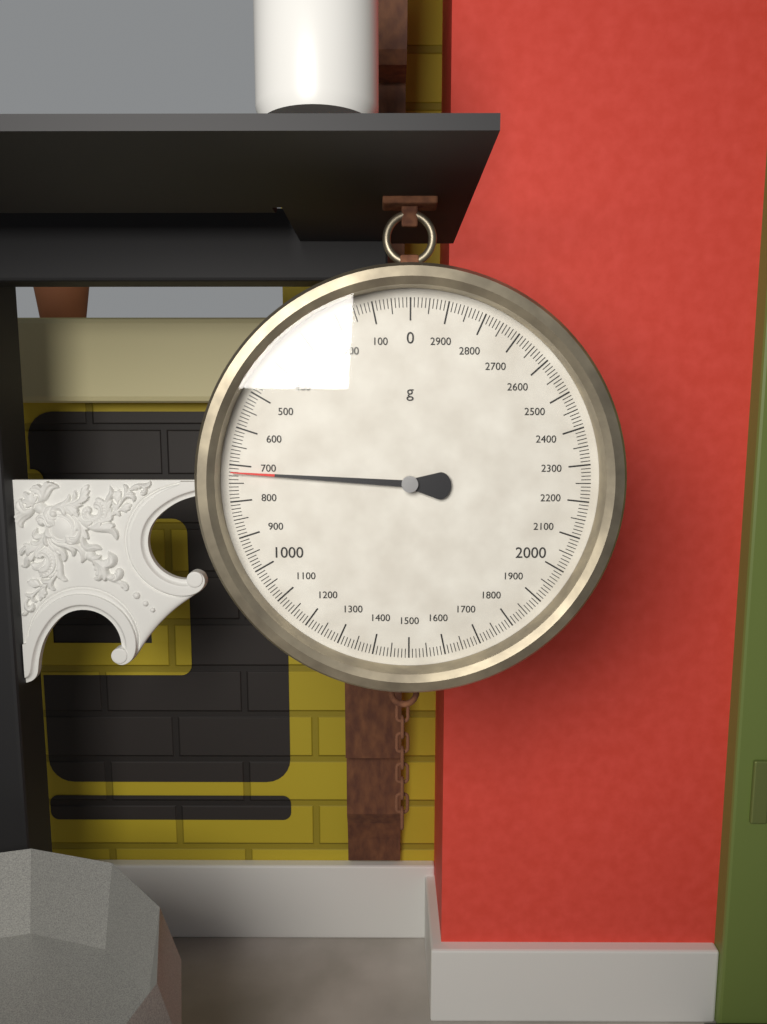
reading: 720 g
